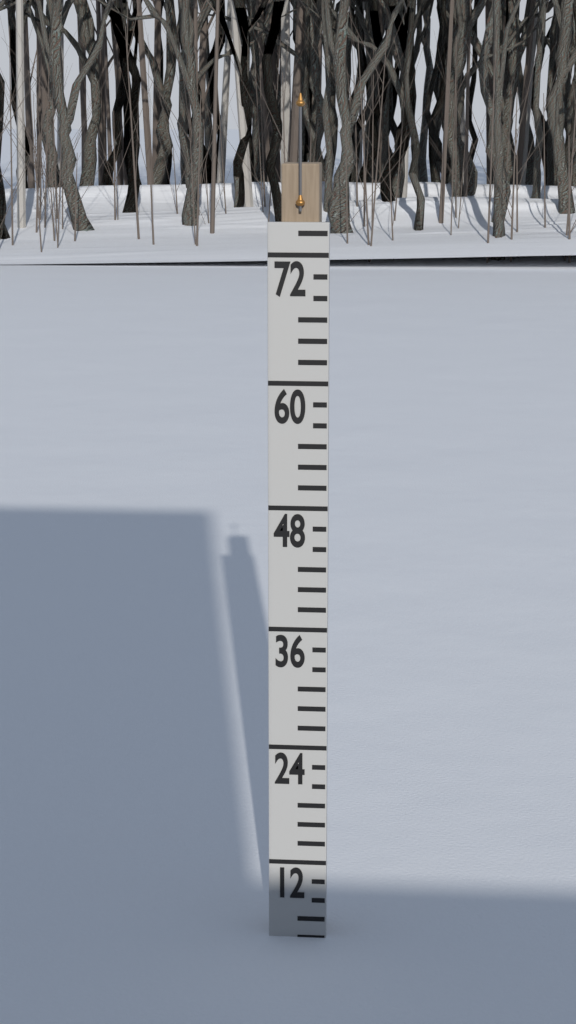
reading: 4 (no unit)
